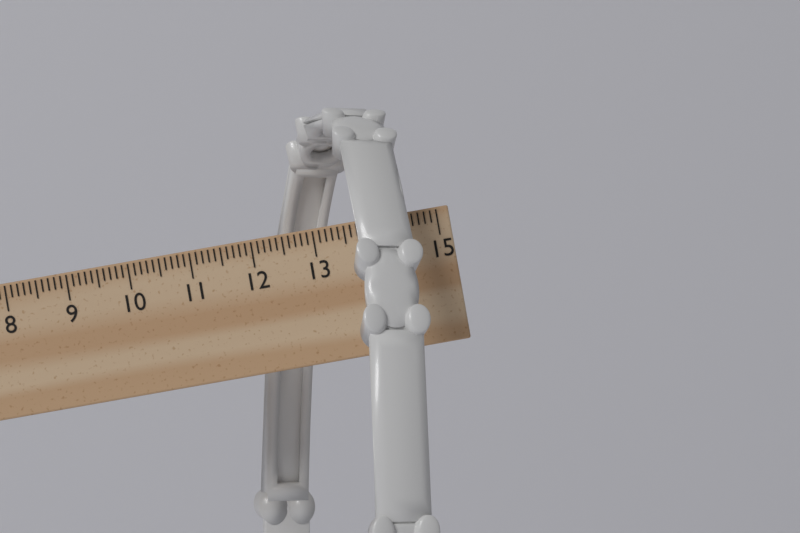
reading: 14.7 cm
